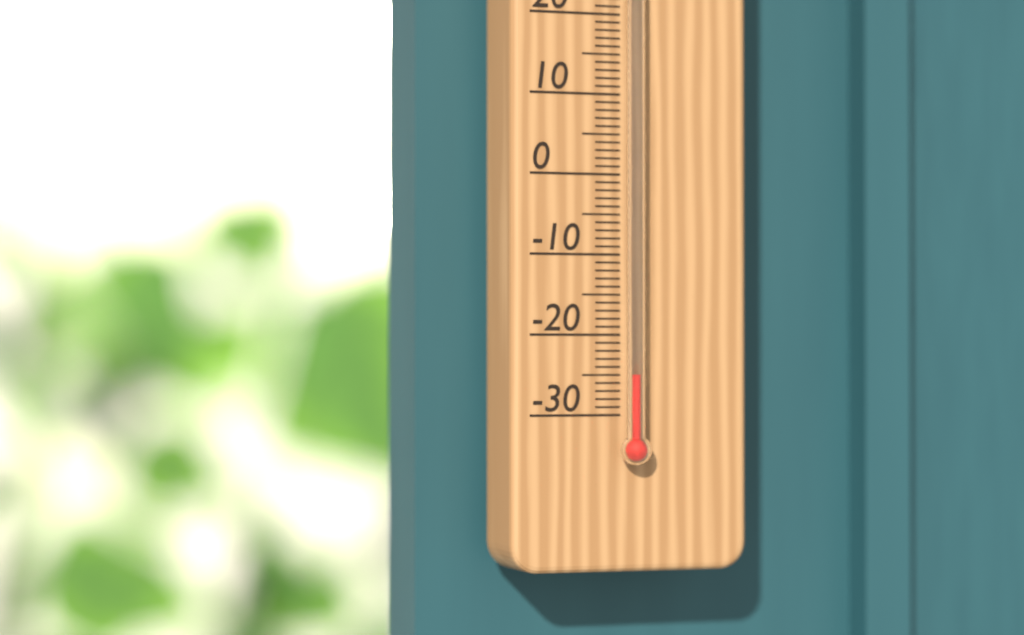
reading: -25 °C
